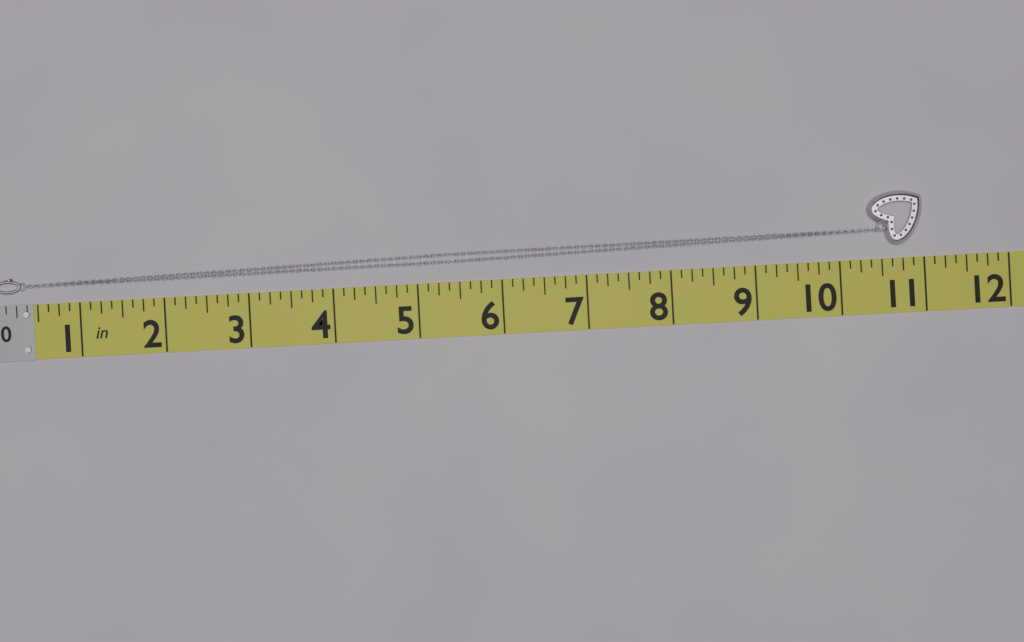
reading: 11.000 in
